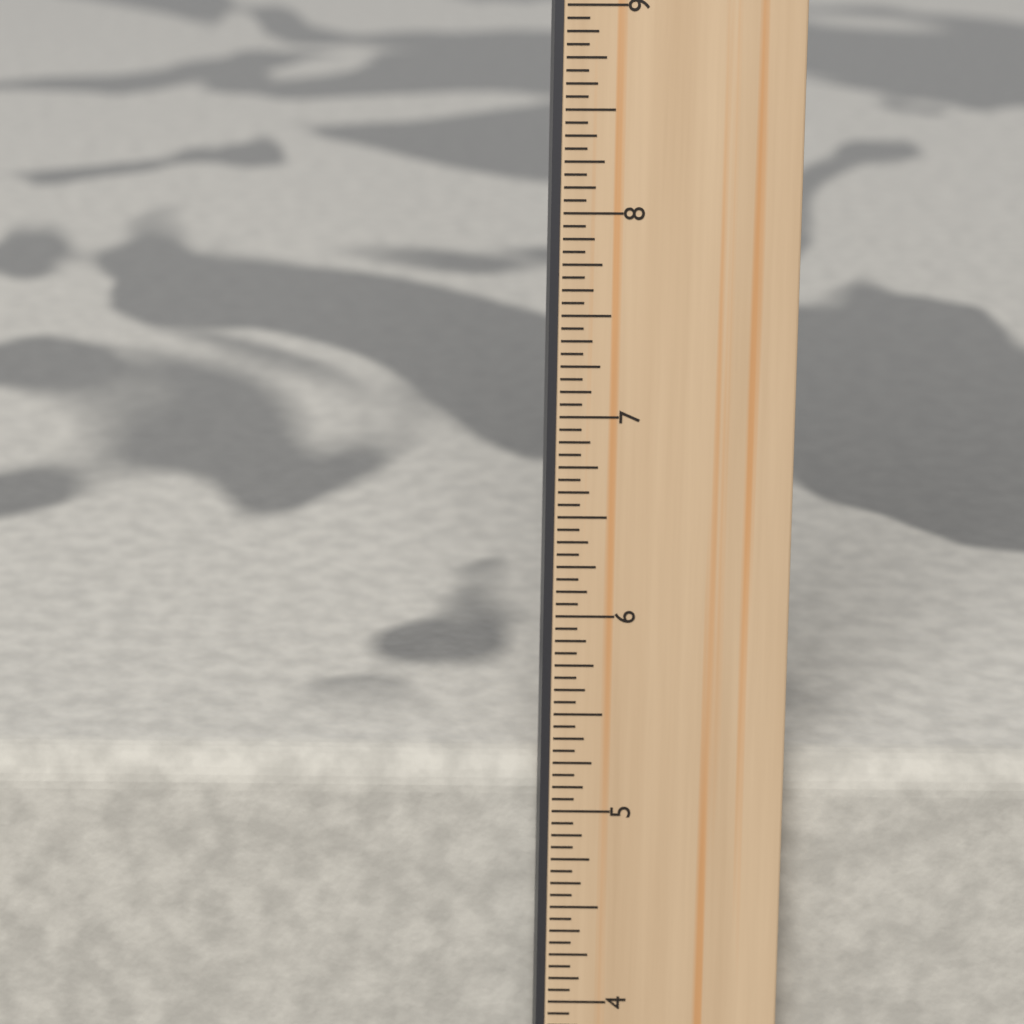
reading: 5.1875 in
